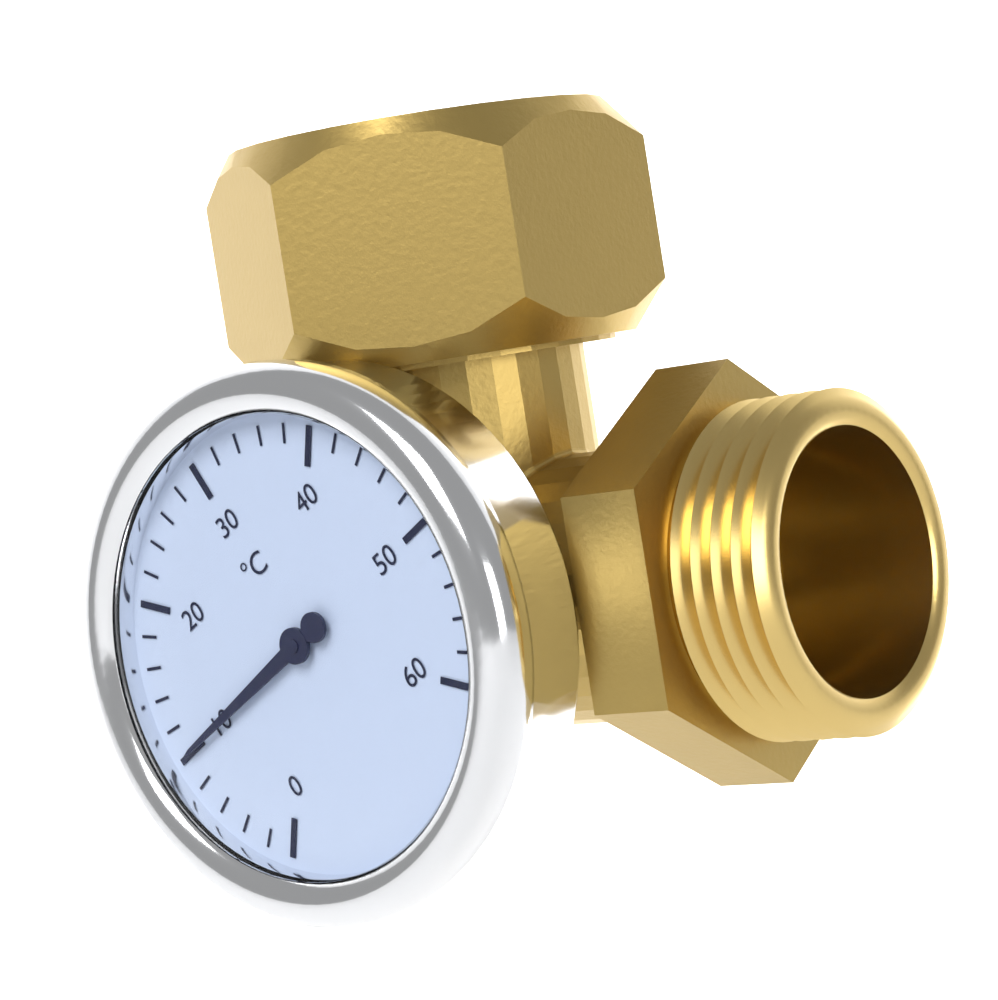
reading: 10 °C
